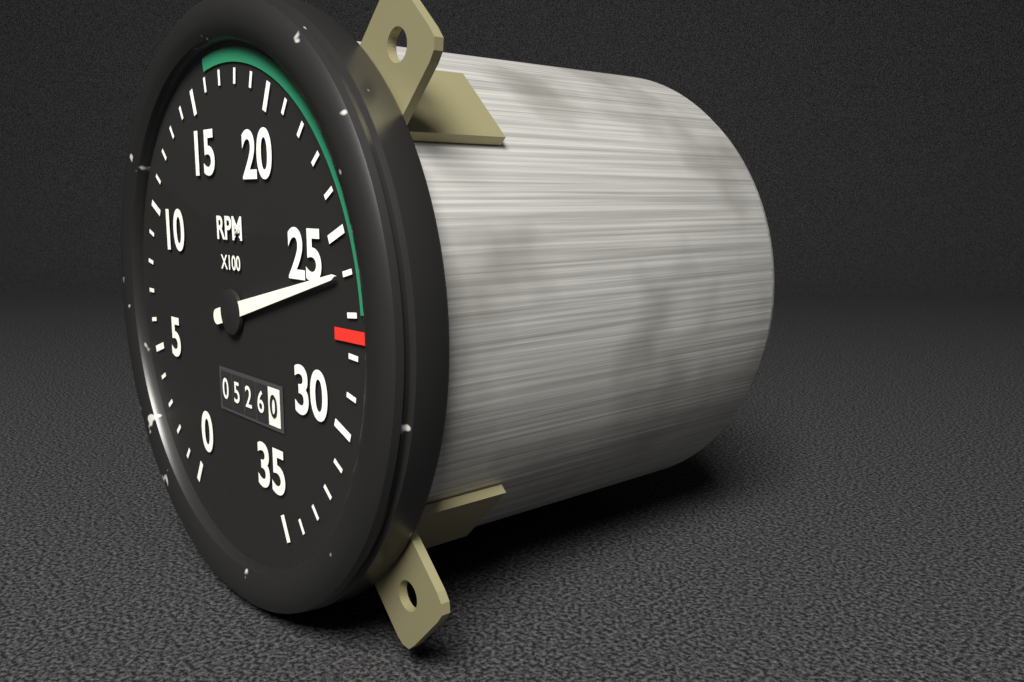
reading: 2600 RPM
